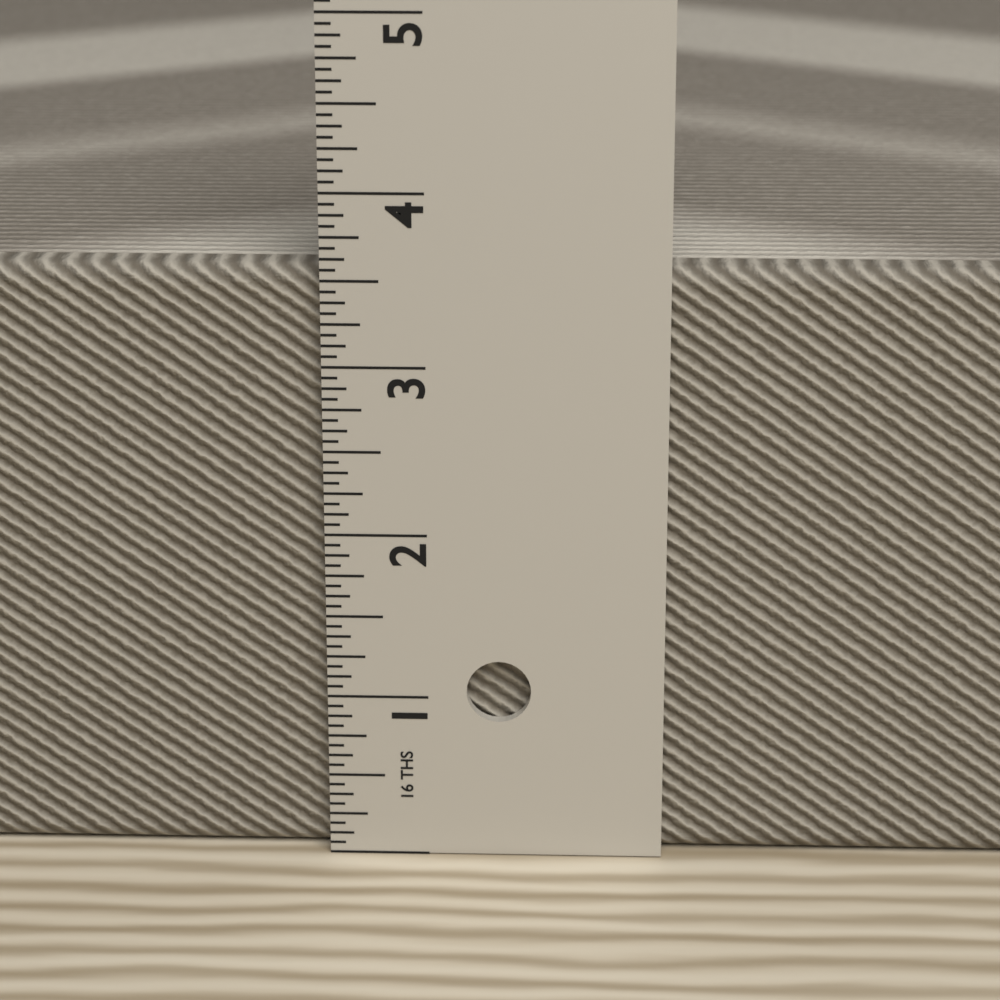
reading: 3.5625 in
